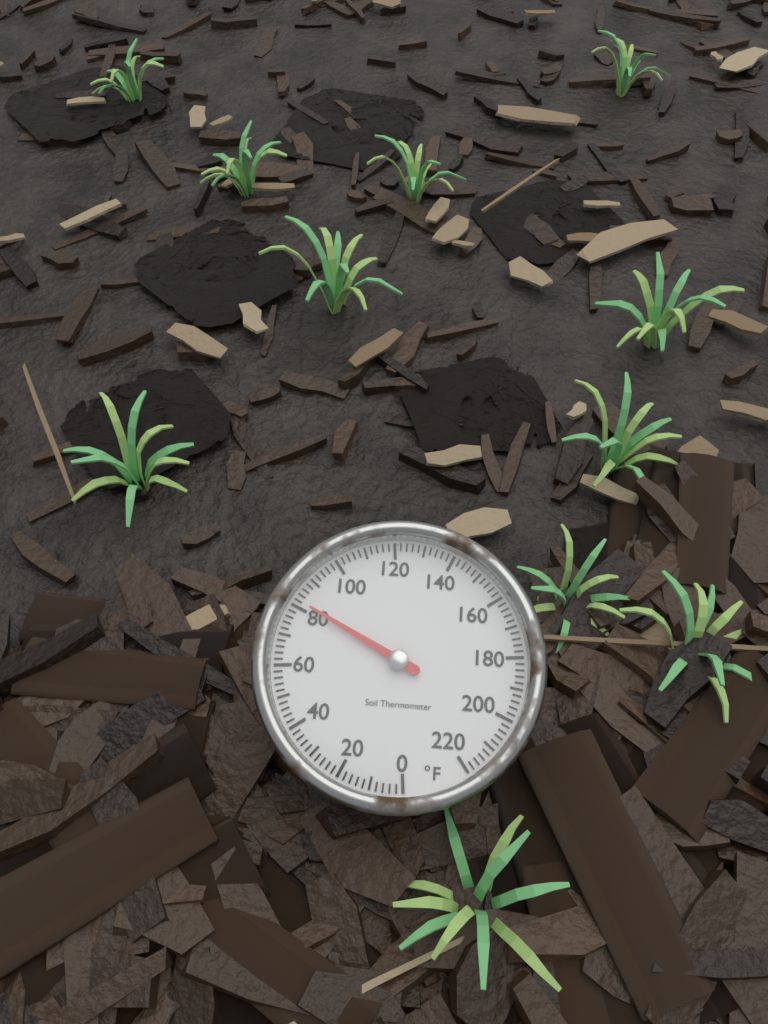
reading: 82 °F
